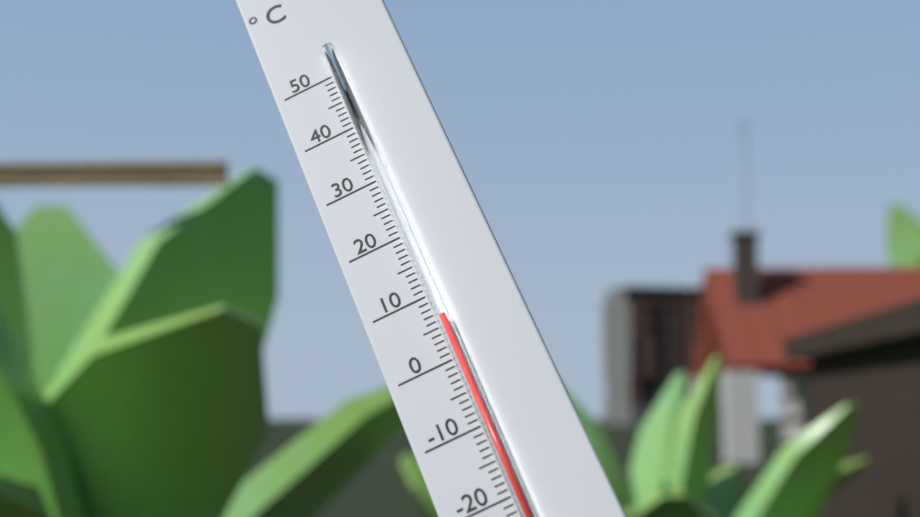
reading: 6 °C
